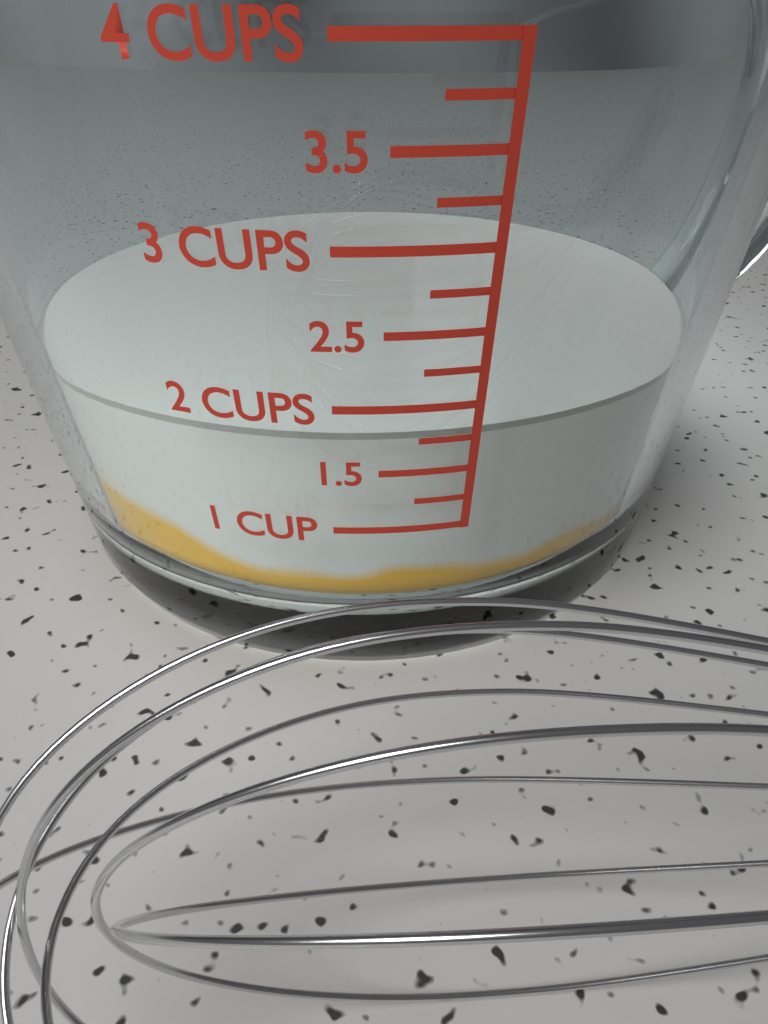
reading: 1.75 cups
